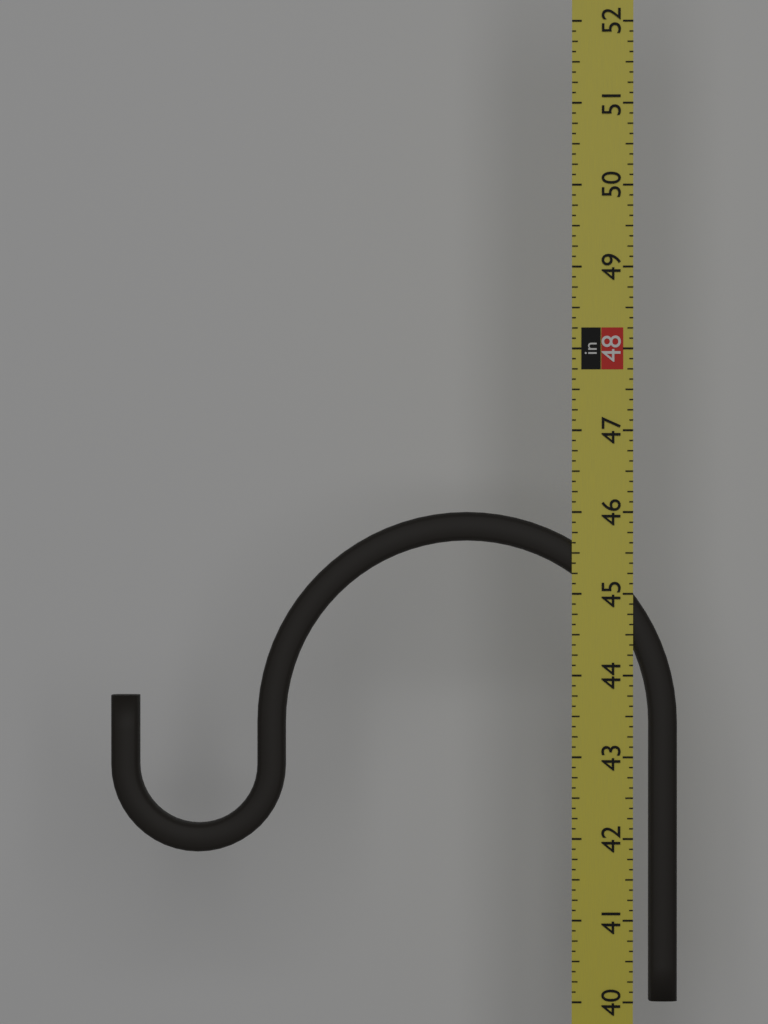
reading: 46.000 in
